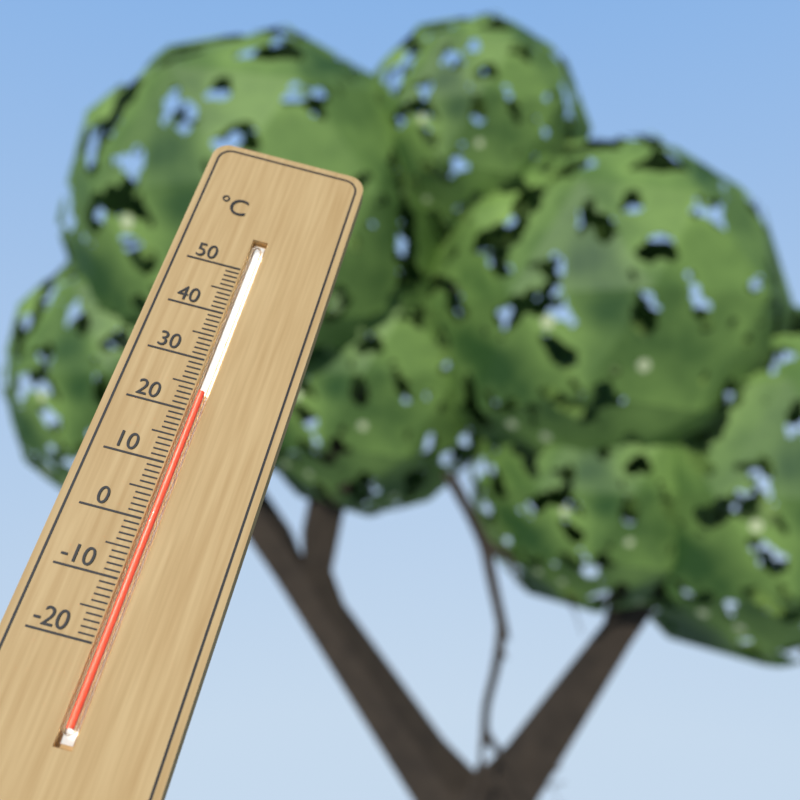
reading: 24 °C
